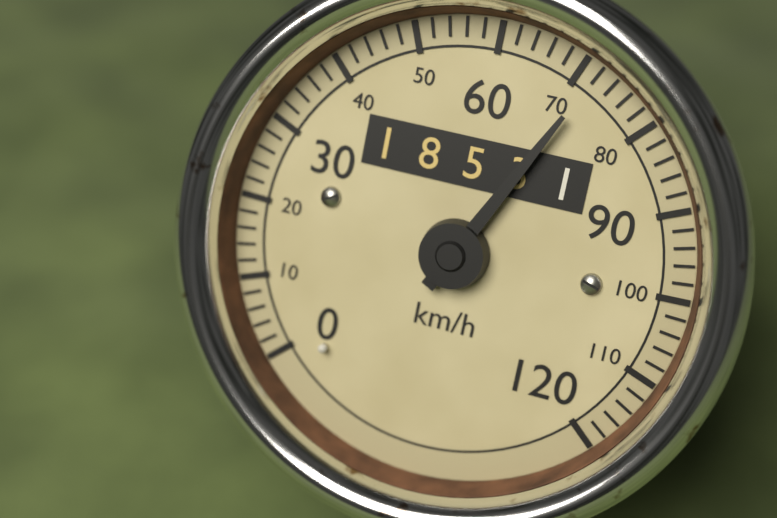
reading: 72 km/h
